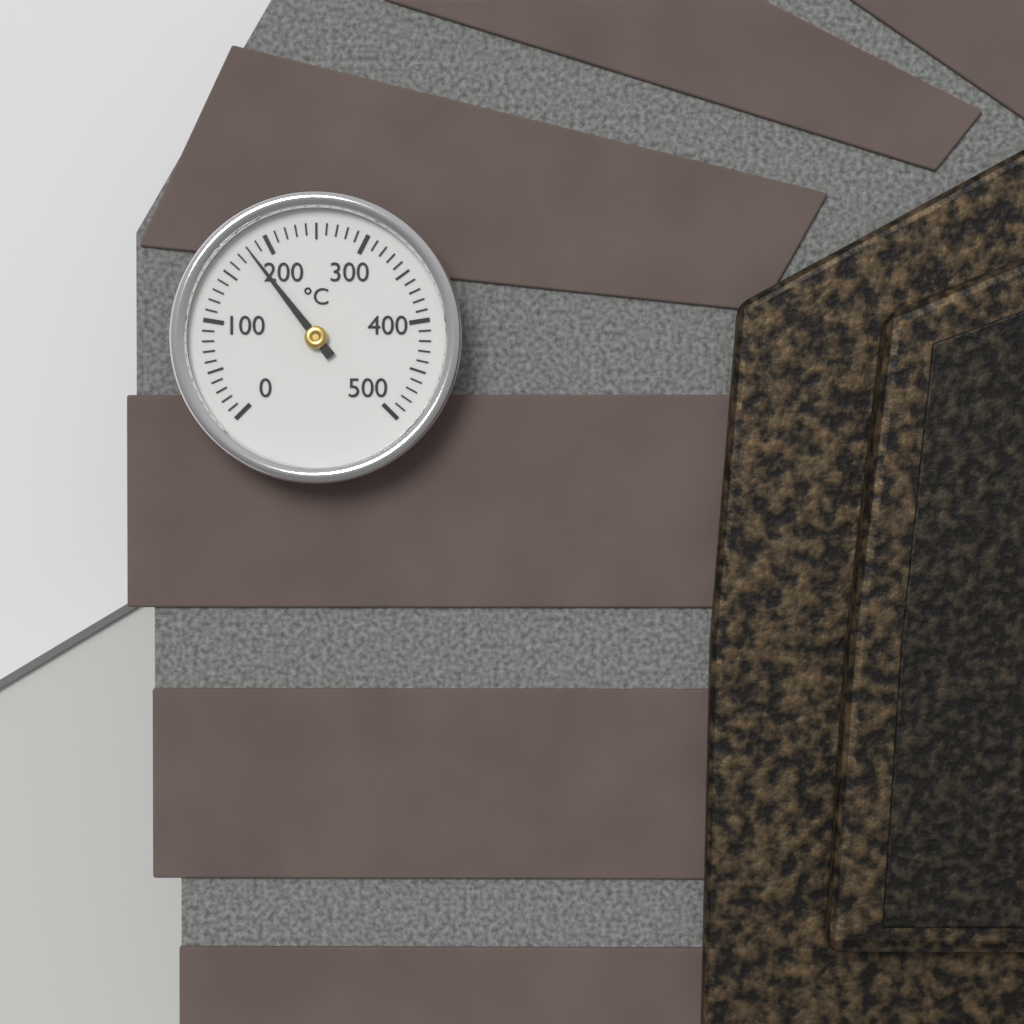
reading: 180 °C
